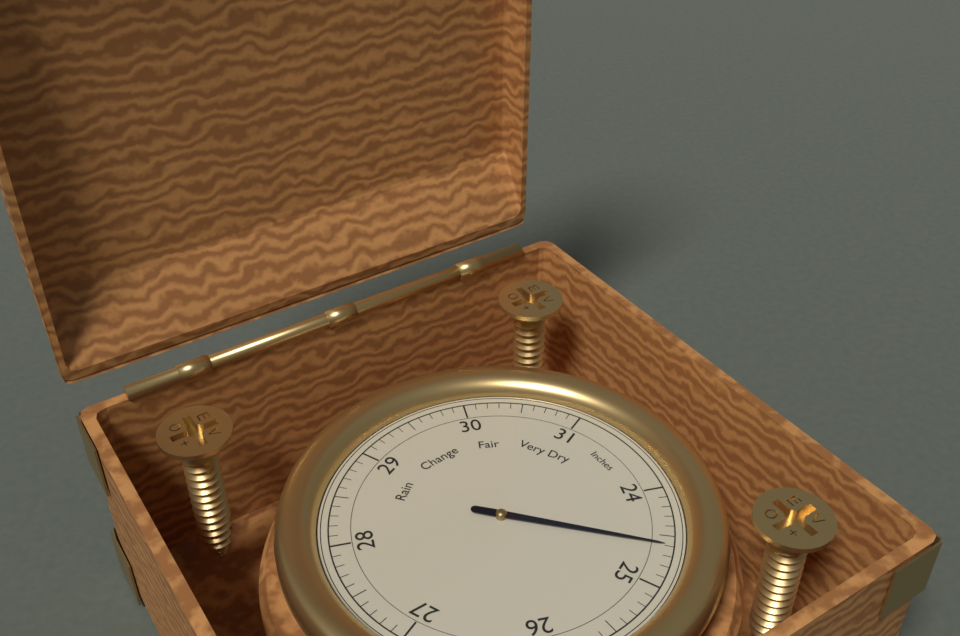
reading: 24.6 Inches
